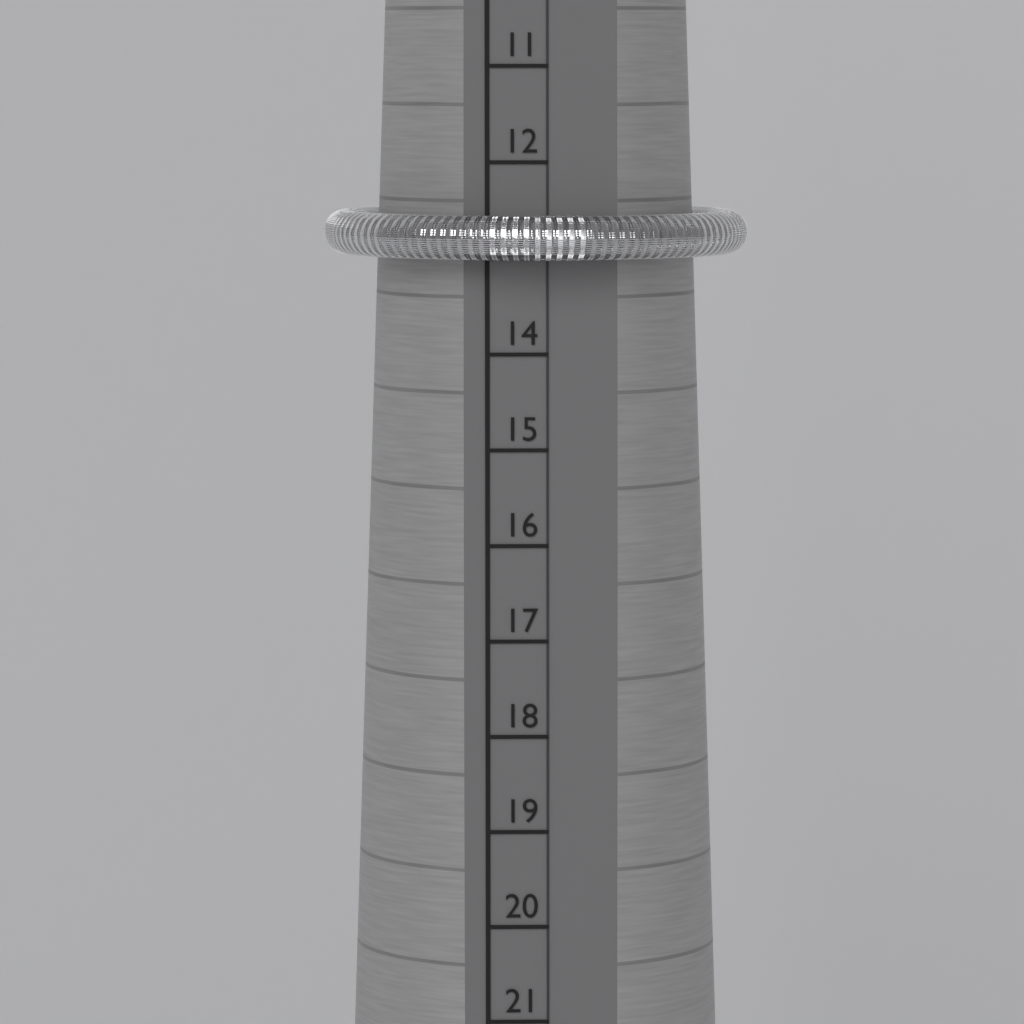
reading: 13 (no unit)
